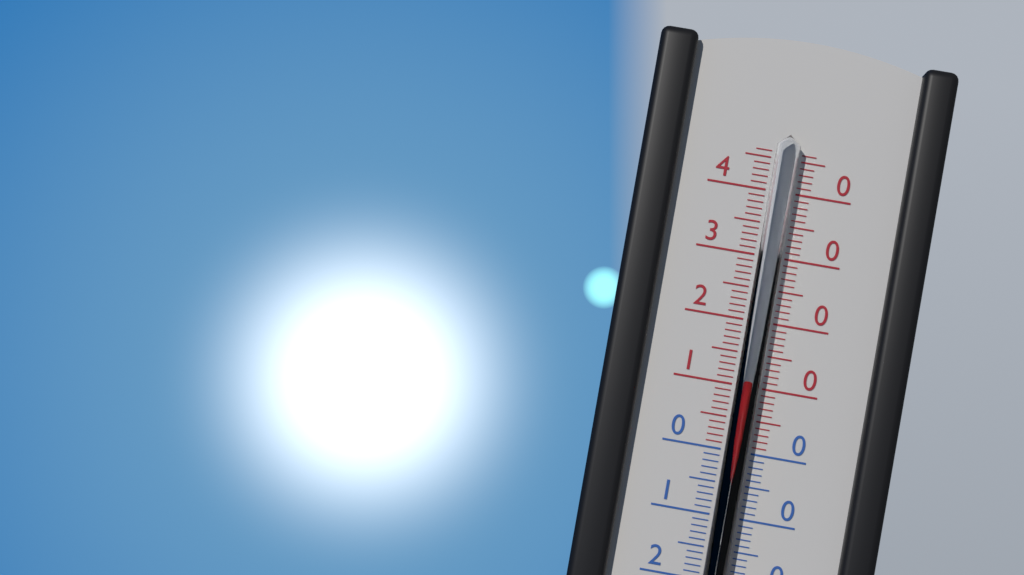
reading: 11 °C
